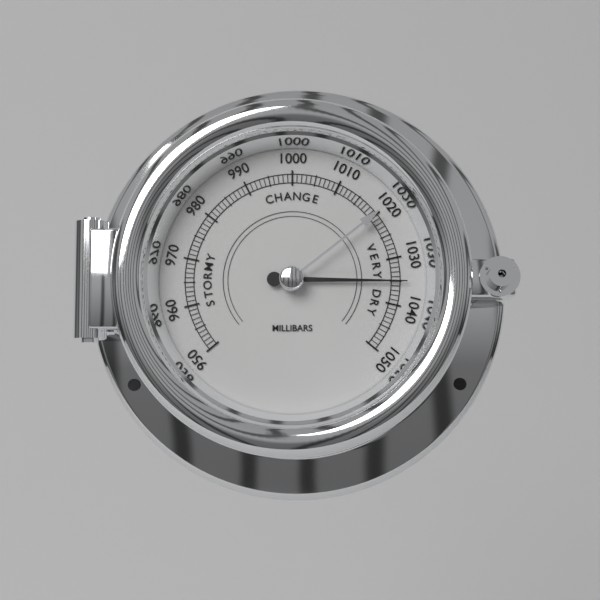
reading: 1035 mbar
